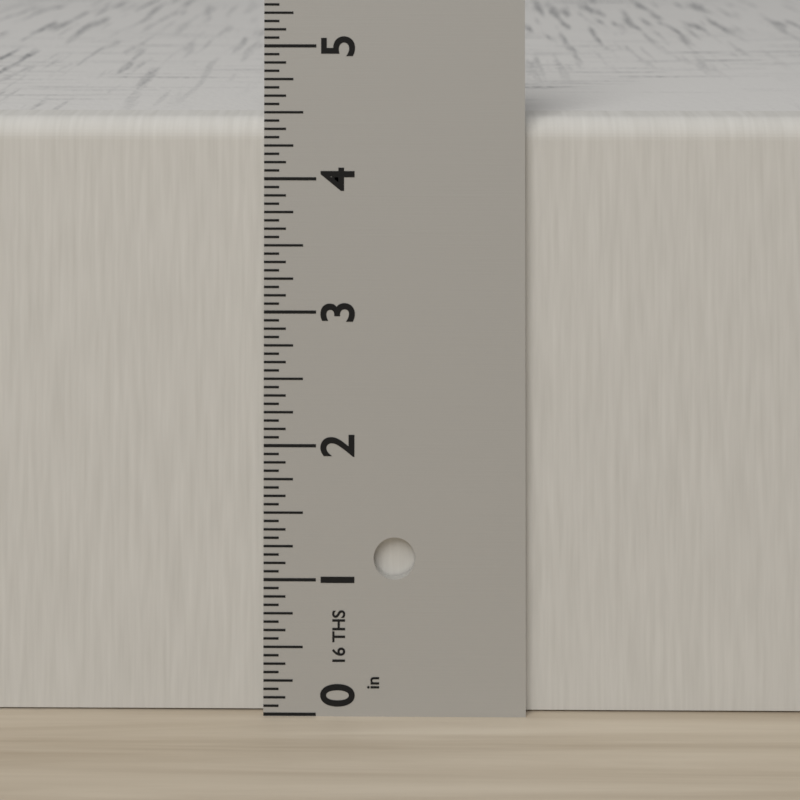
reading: 4.4375 in
